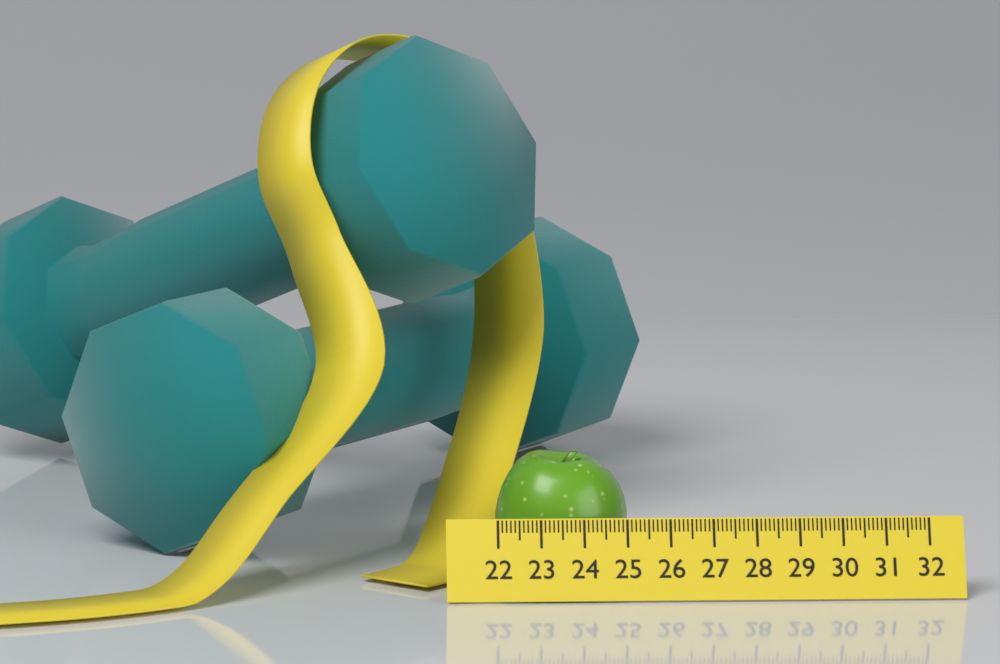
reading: 25.1 (no unit)
